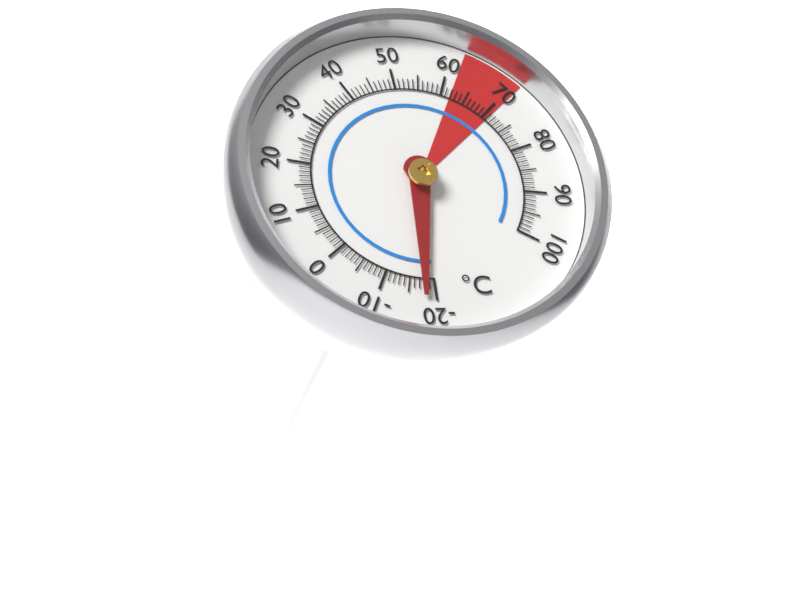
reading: -18 °C
